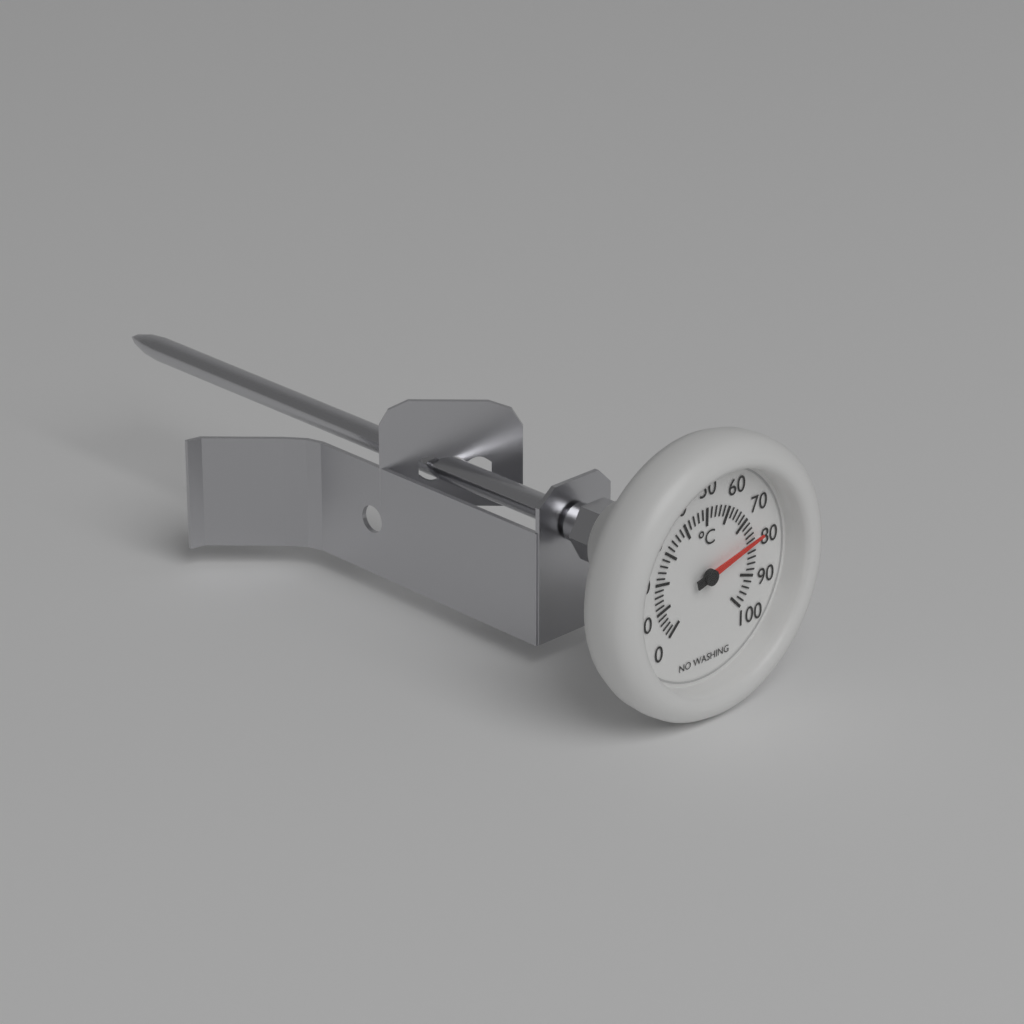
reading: 78 °C
